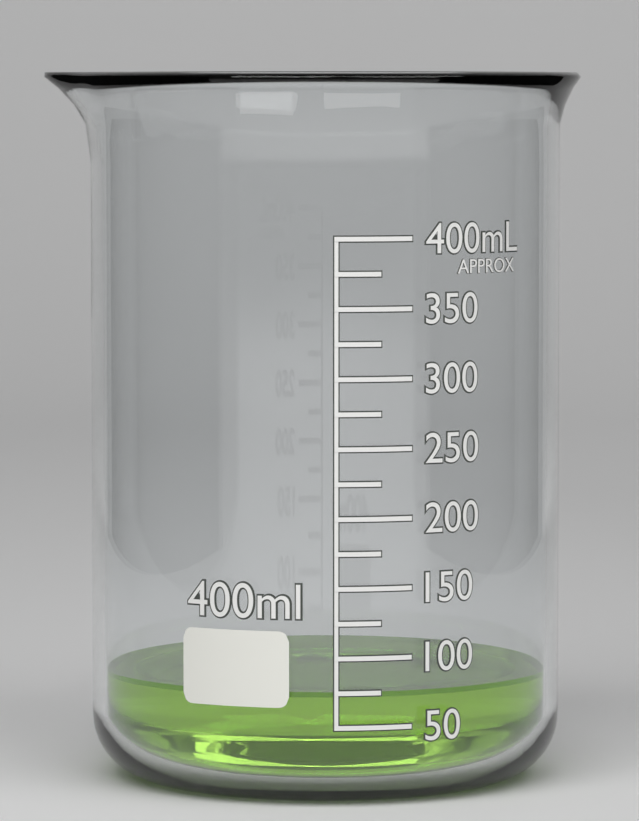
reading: 75 mL
